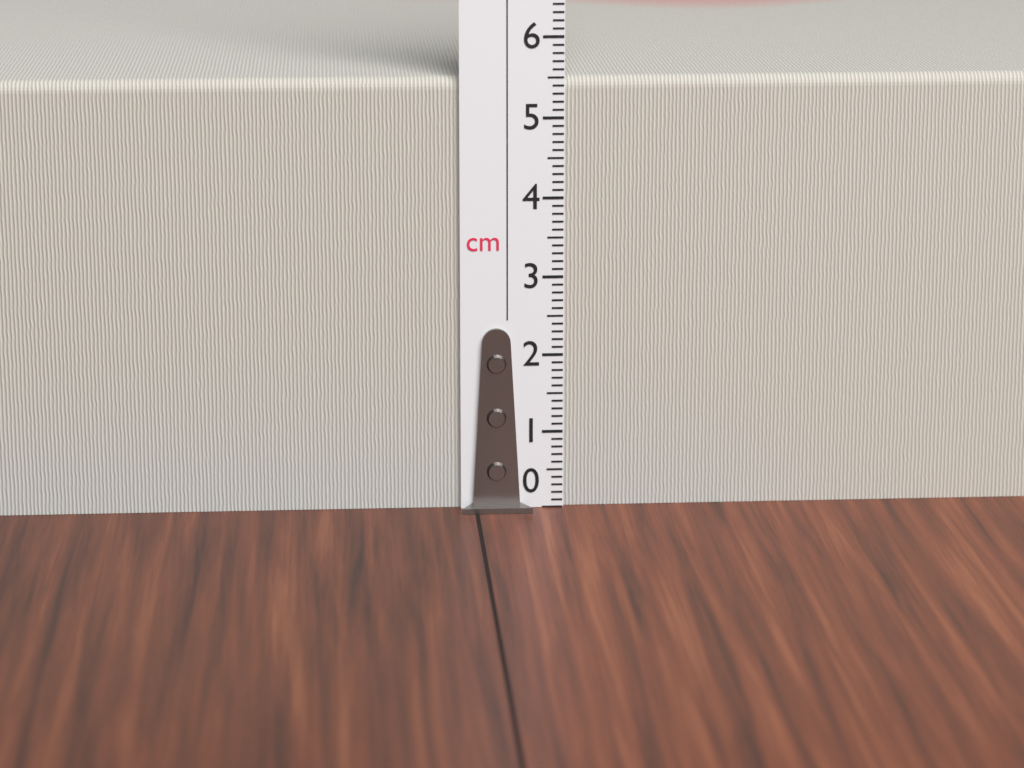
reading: 5.5 cm
